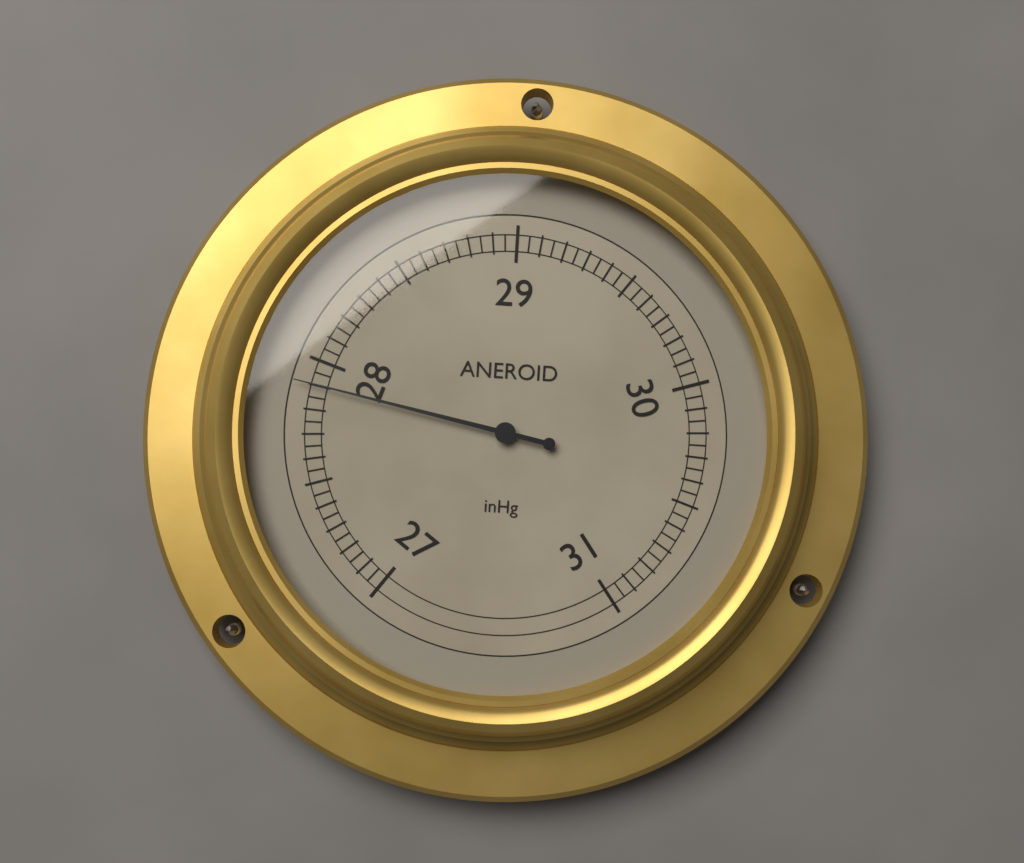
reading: 27.90 inHg
